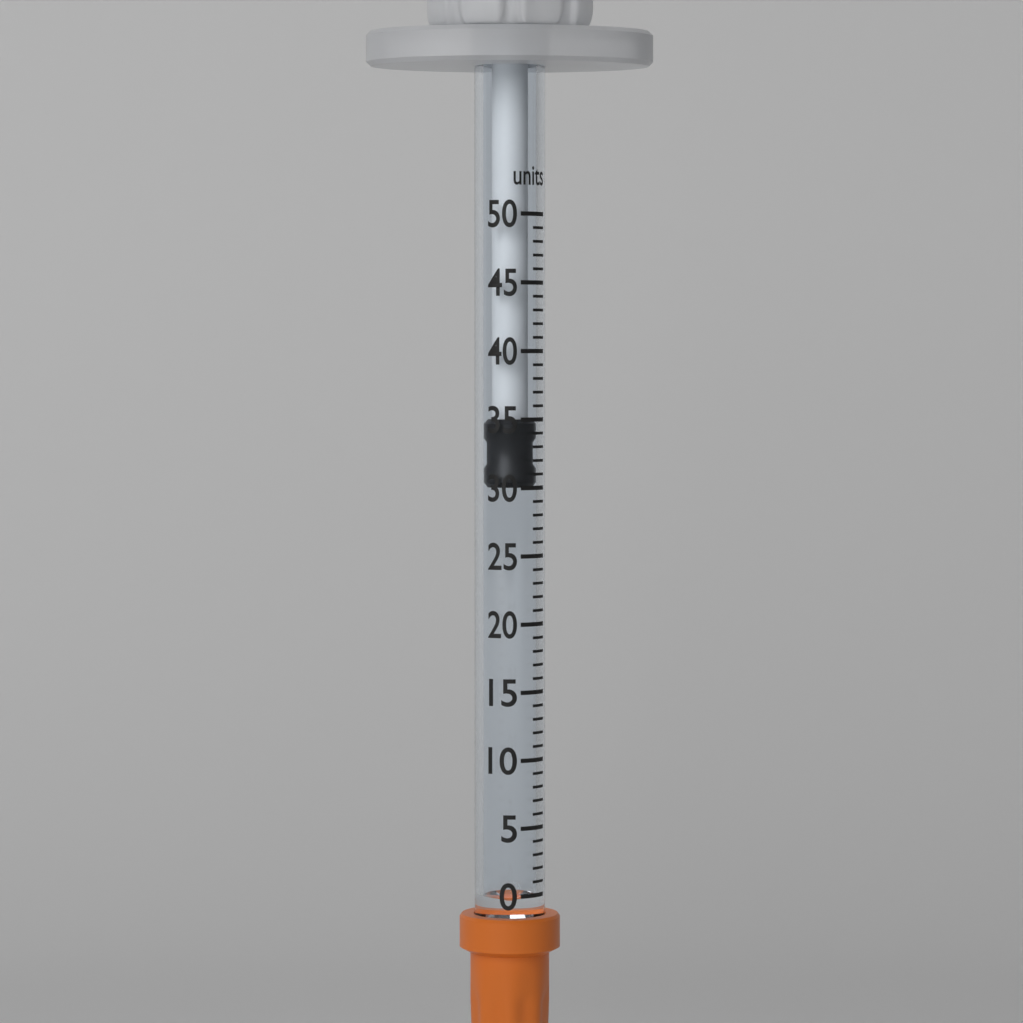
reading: 30 units
